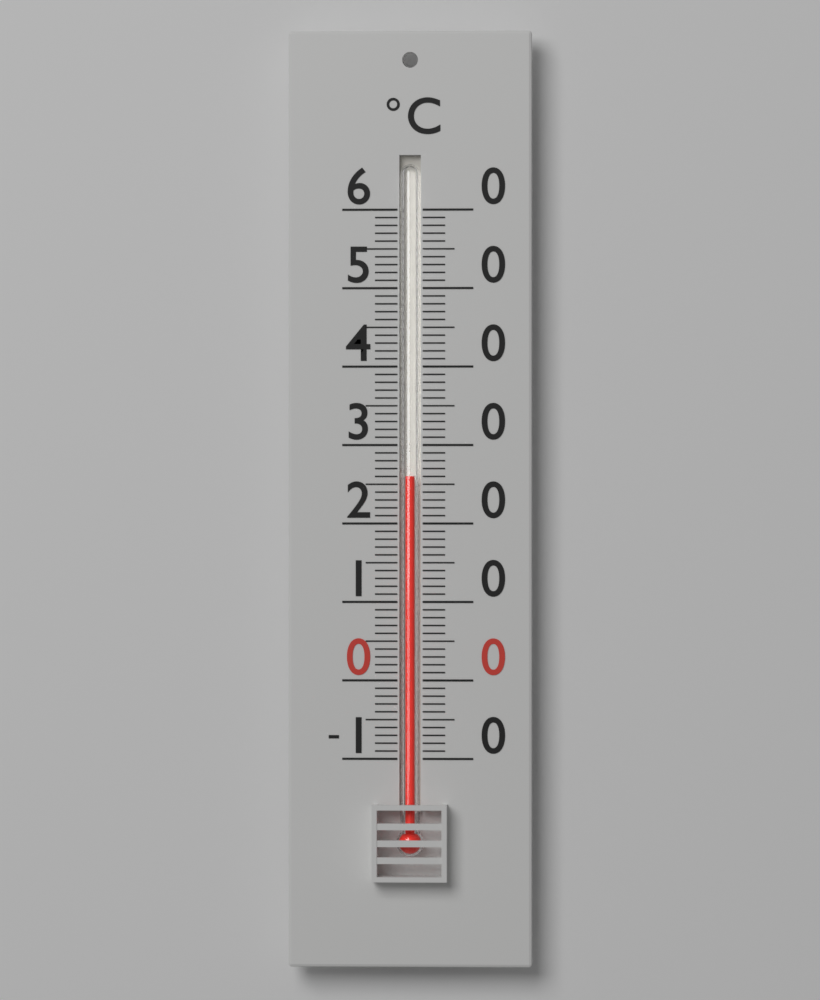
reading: 26 °C
